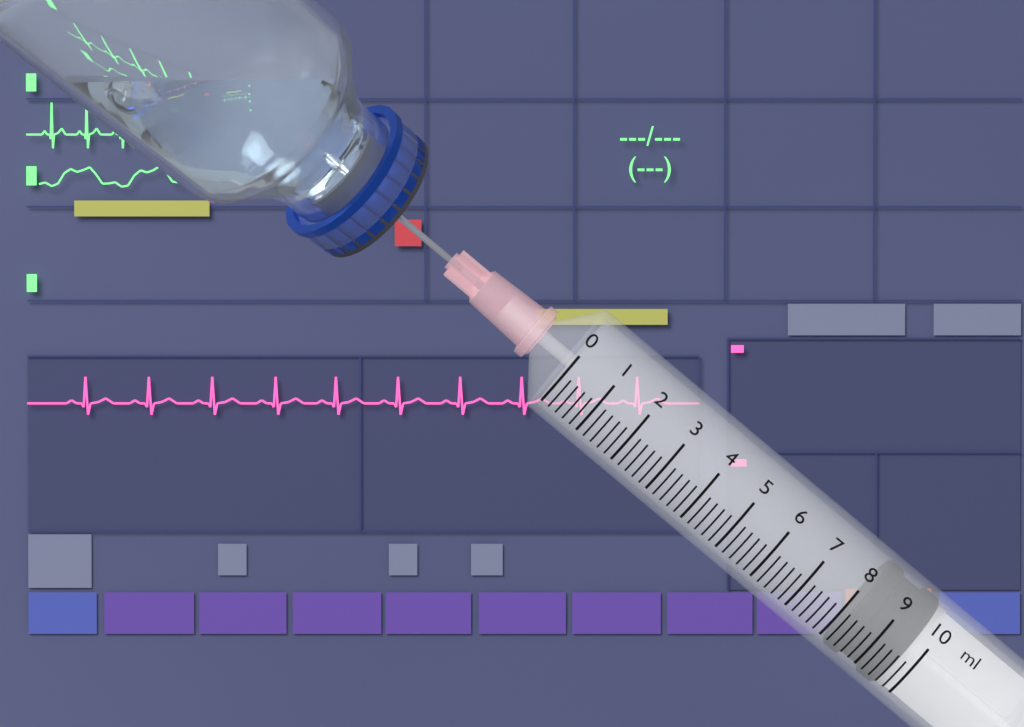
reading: 8.2 ml
